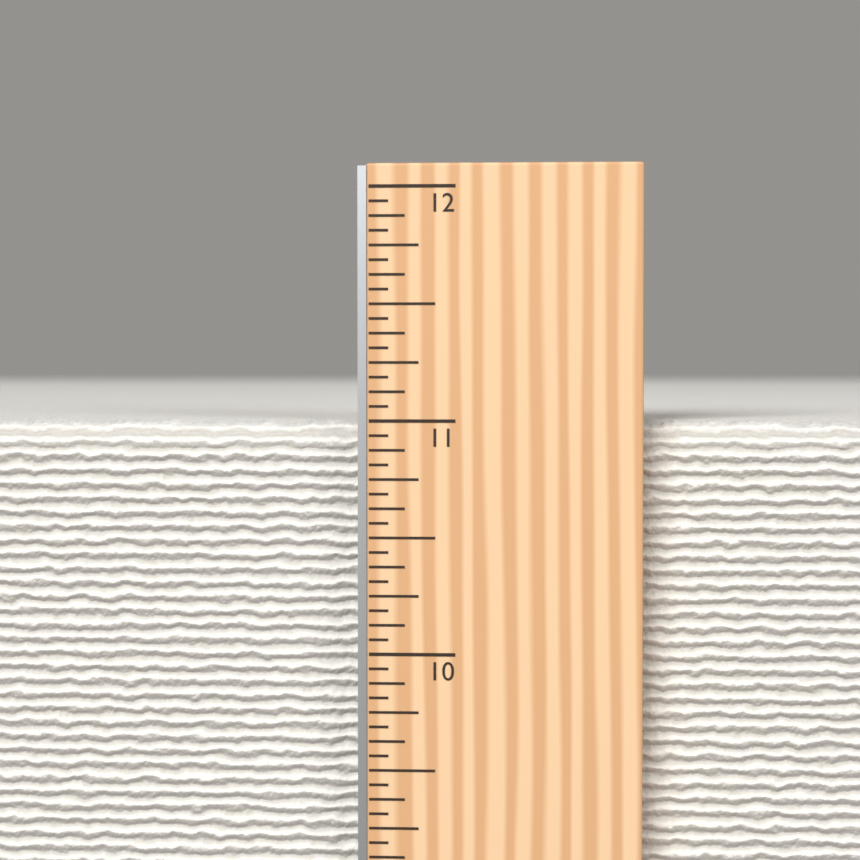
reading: 11.0000 in
